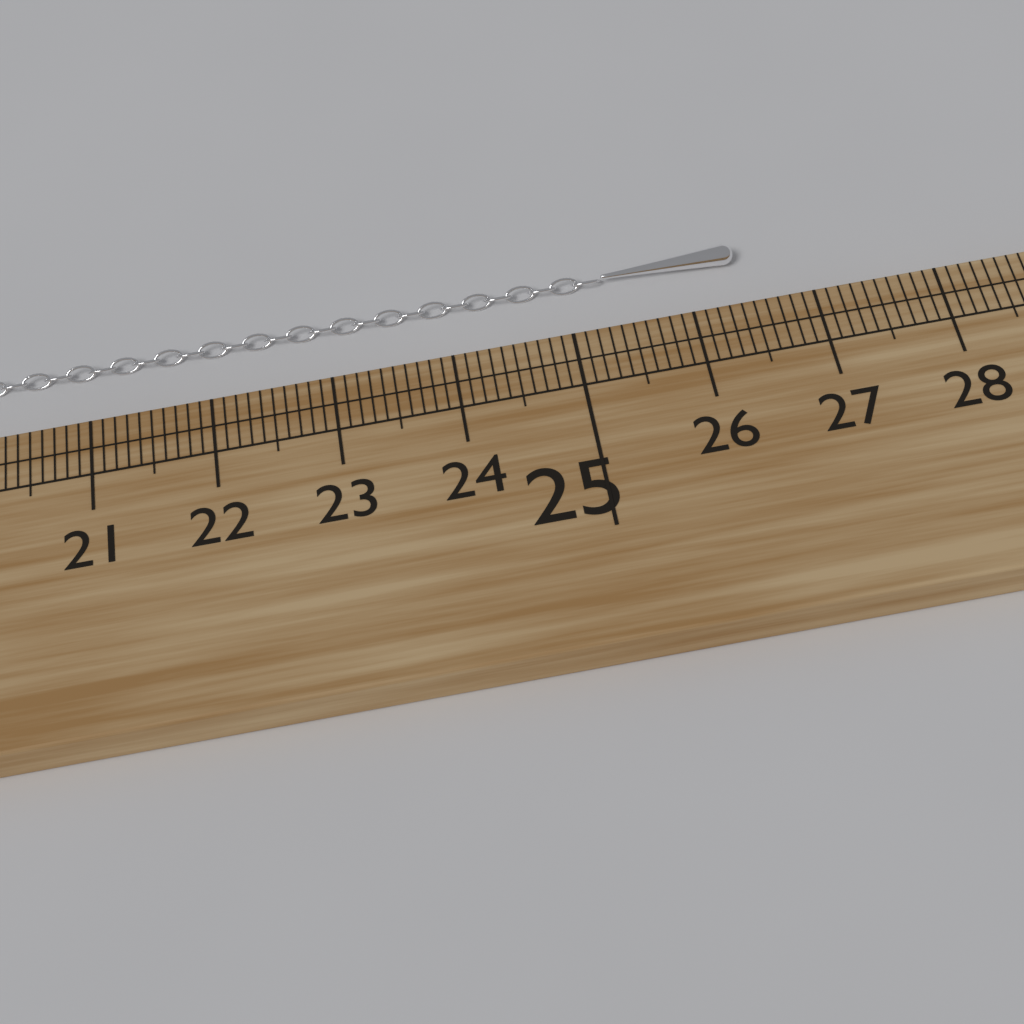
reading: 26.5 cm
